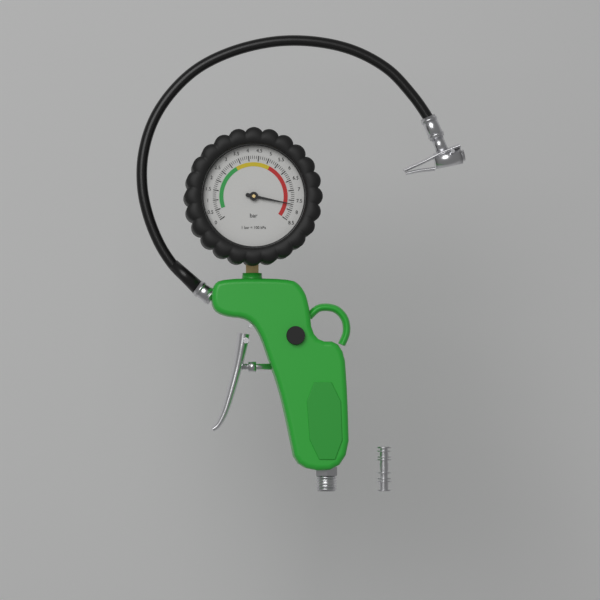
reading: 7.7 bar
